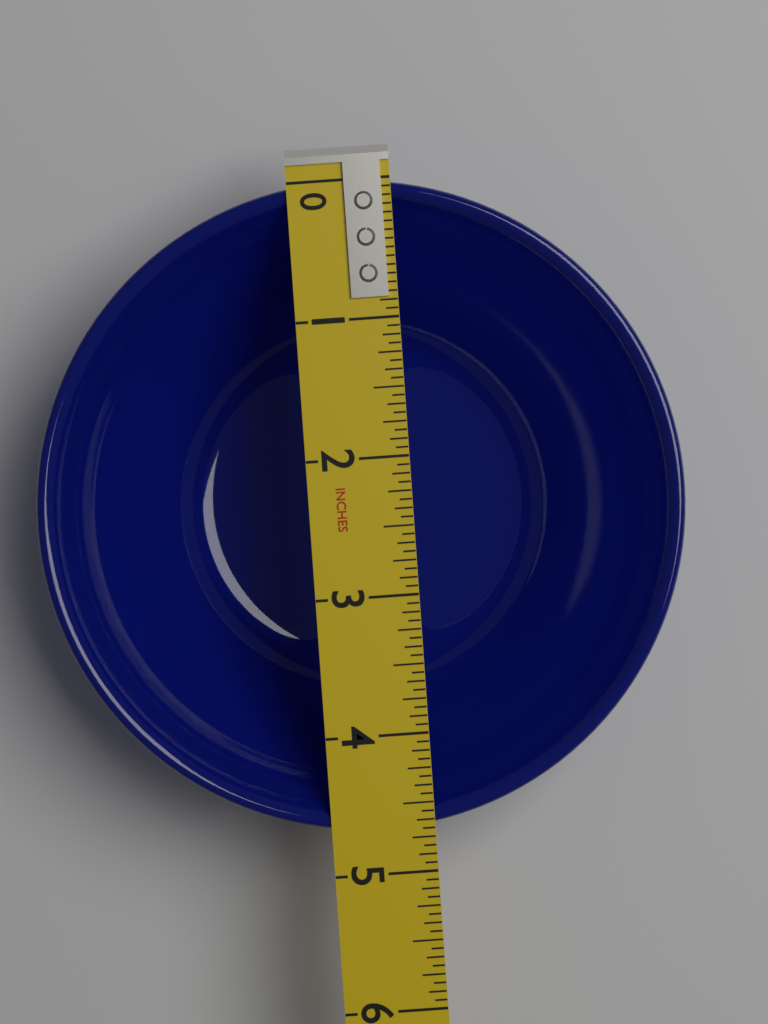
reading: 4.6875 in
